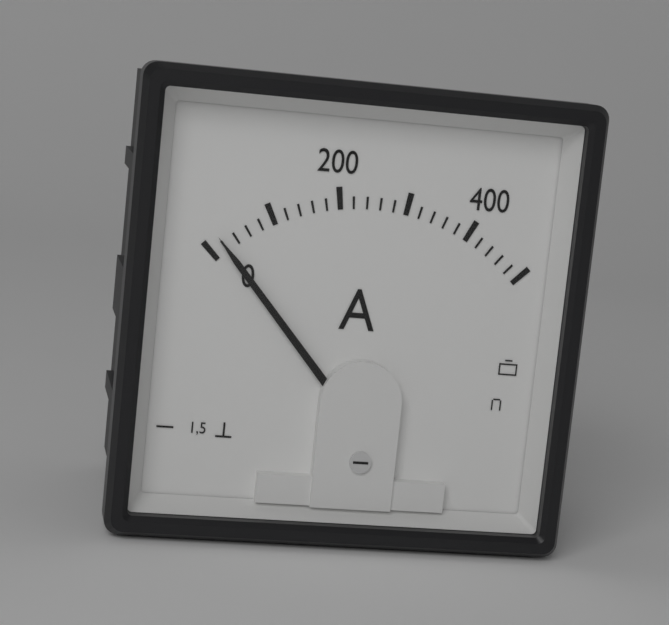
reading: 20 A
